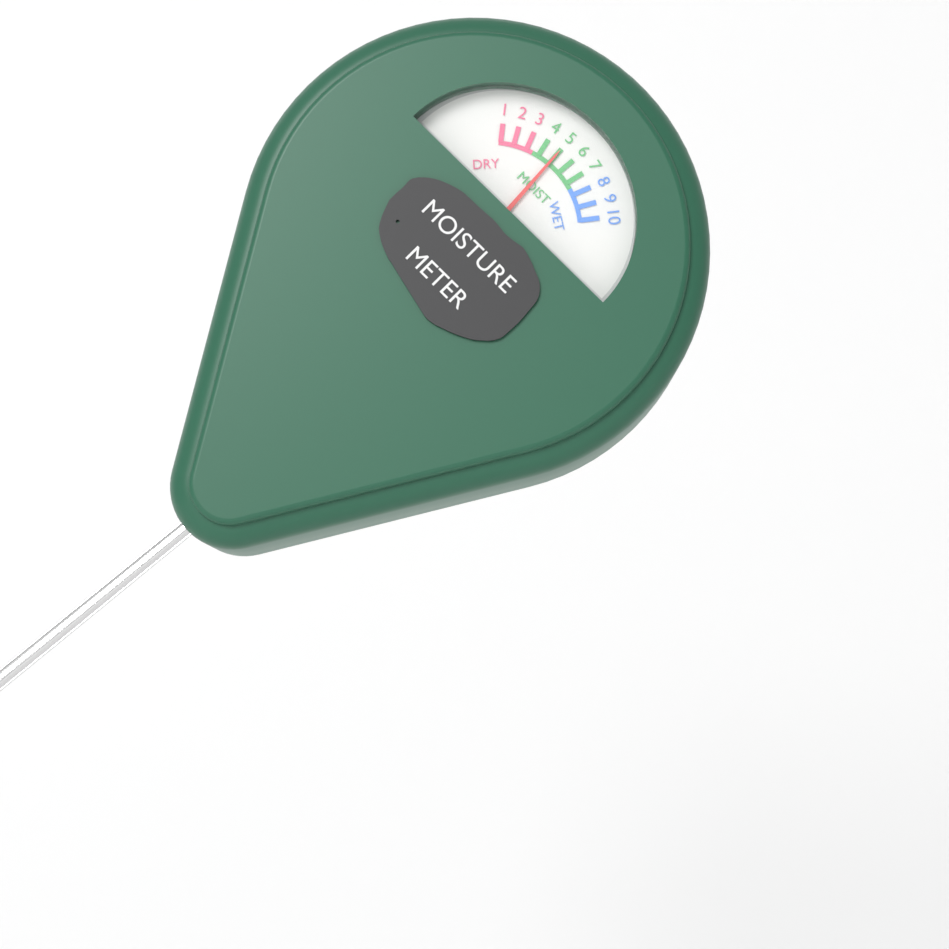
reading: 5 (no unit)
